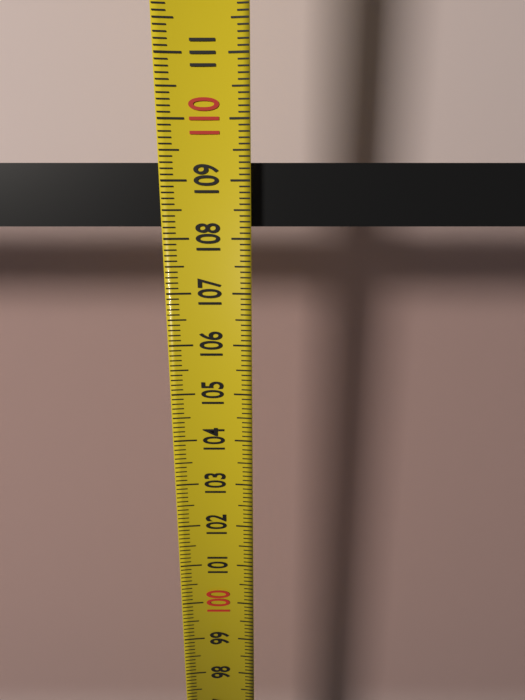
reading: 109.3 (no unit)
